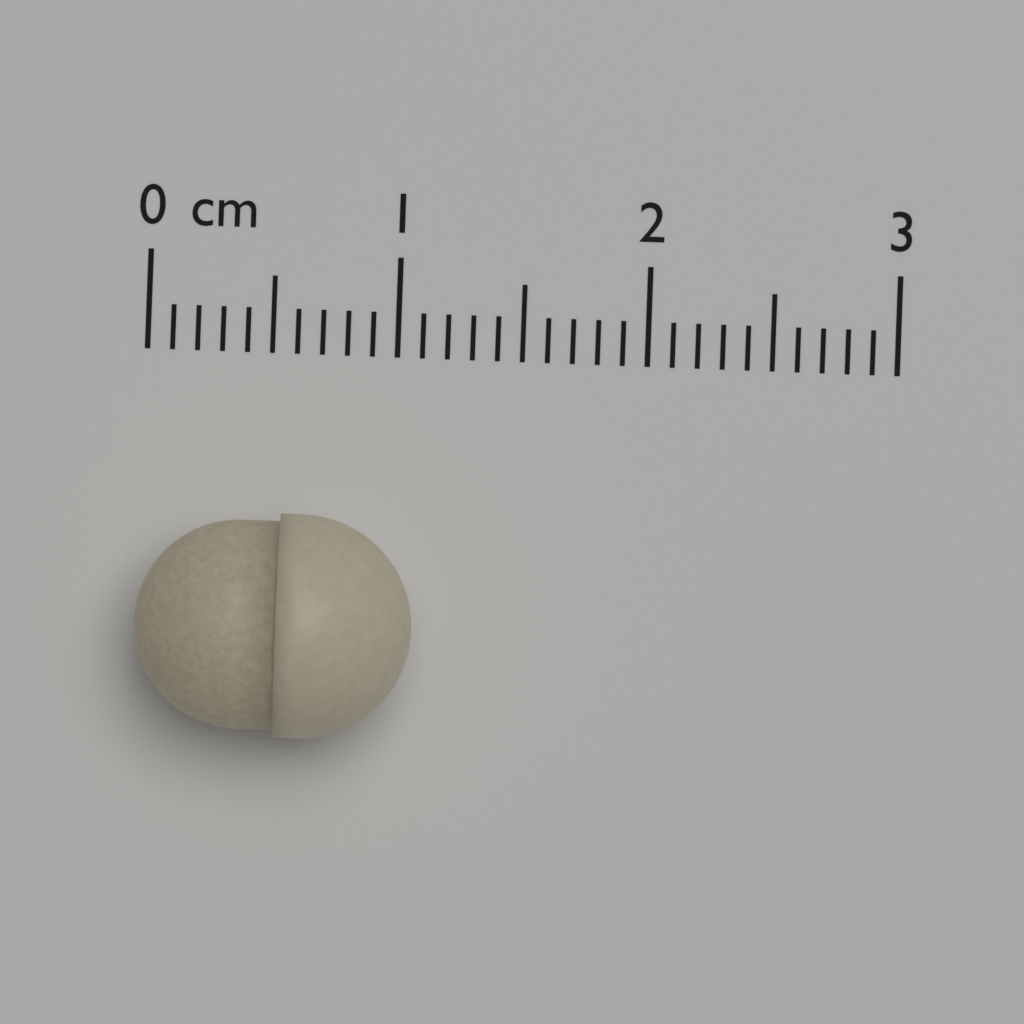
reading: 1.1 cm
